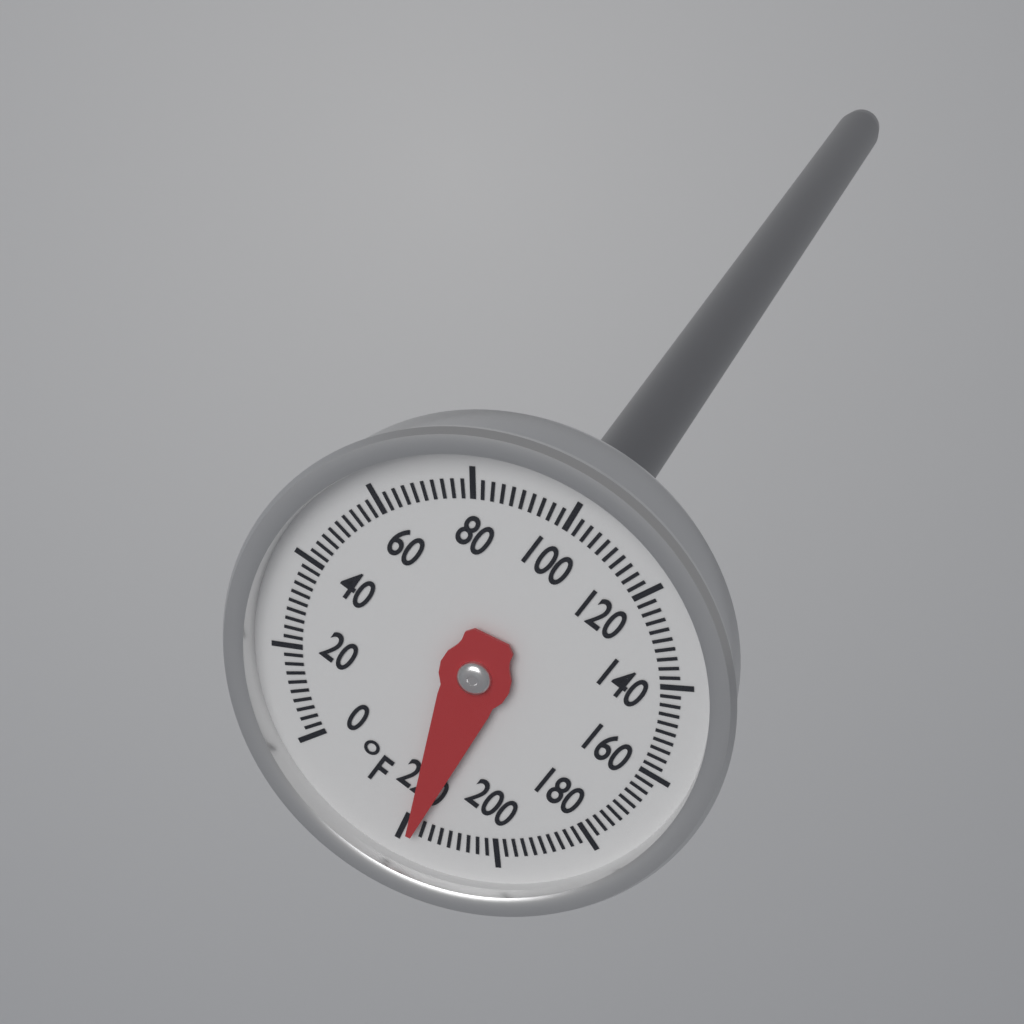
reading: 218 °F
